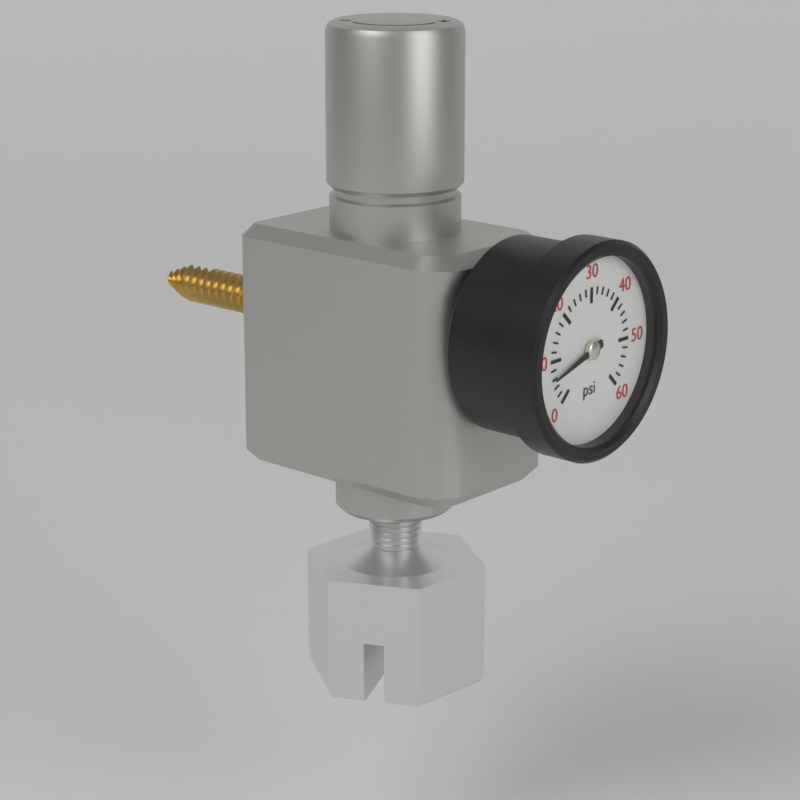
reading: 6 psi
